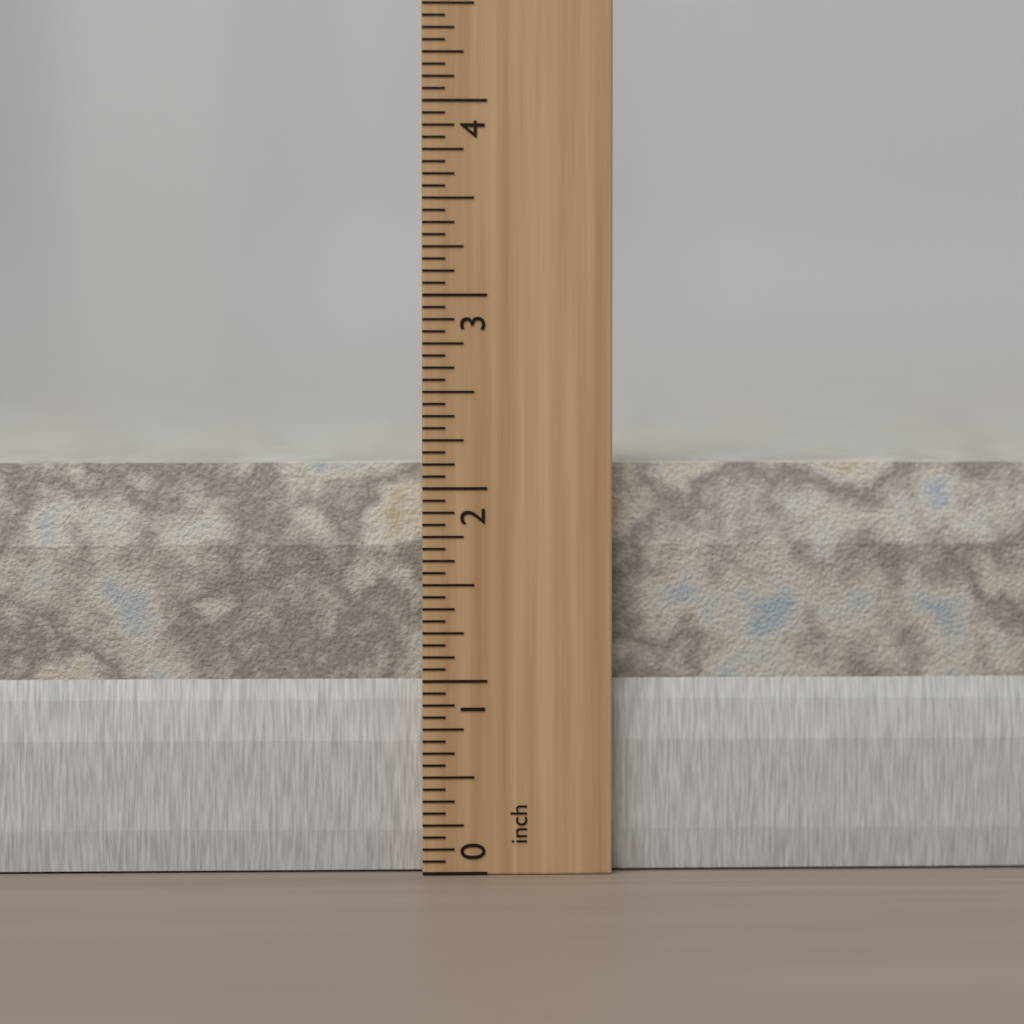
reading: 2.1250 inch
